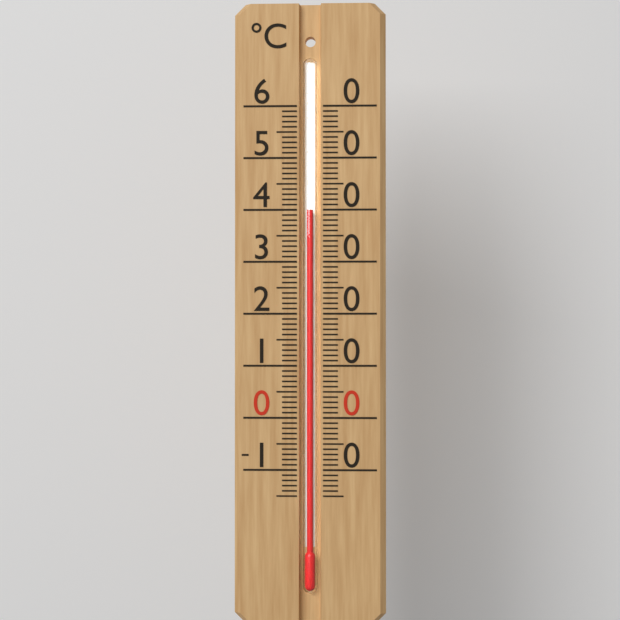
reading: 40 °C
